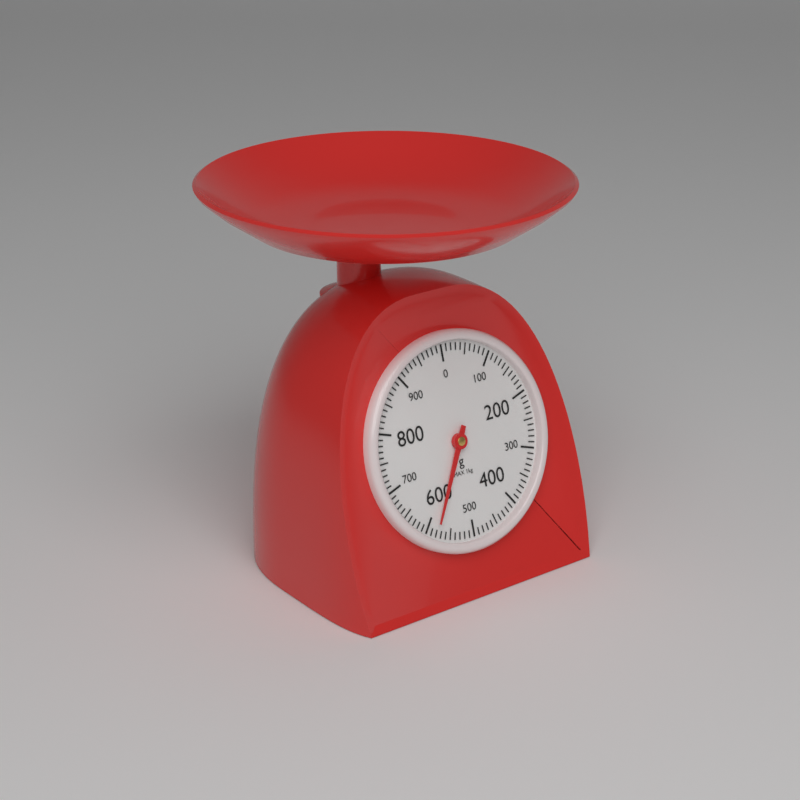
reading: 580 g
